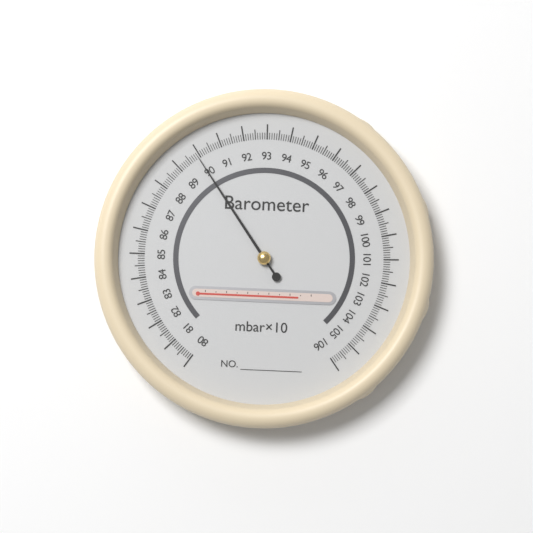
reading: 89.9 mbar×10
